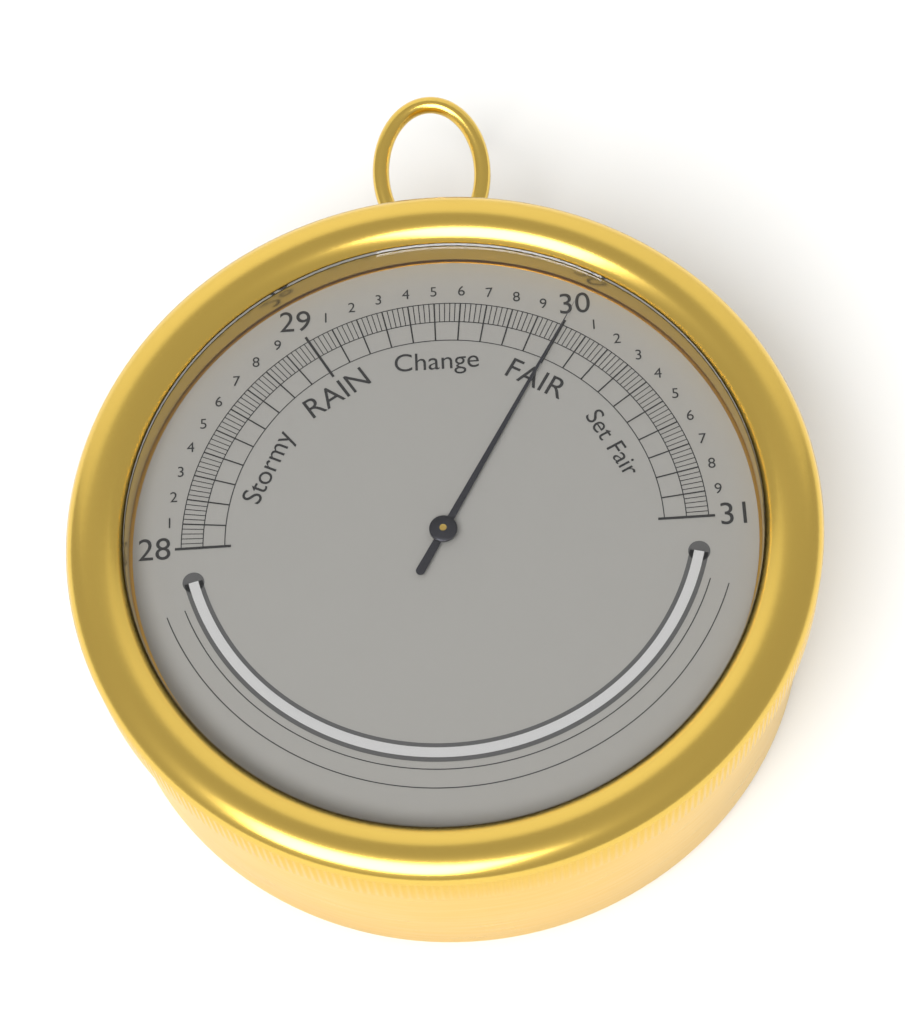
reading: 30.00 inHg
